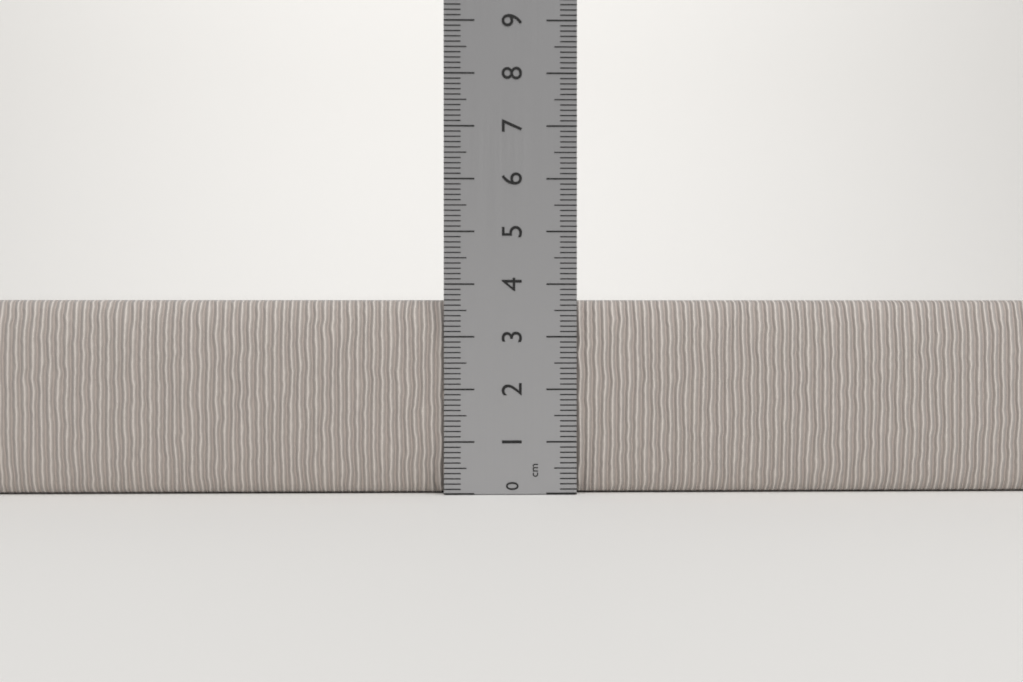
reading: 3.7 cm
